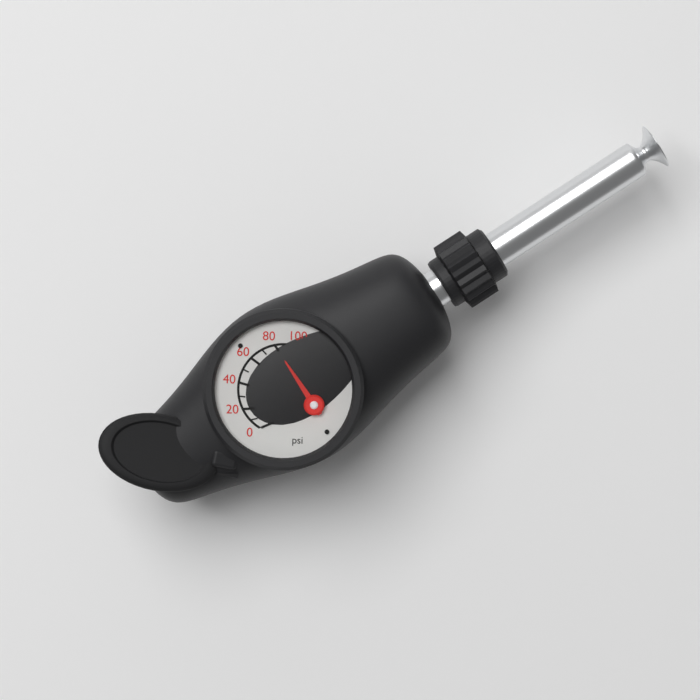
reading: 80 psi
